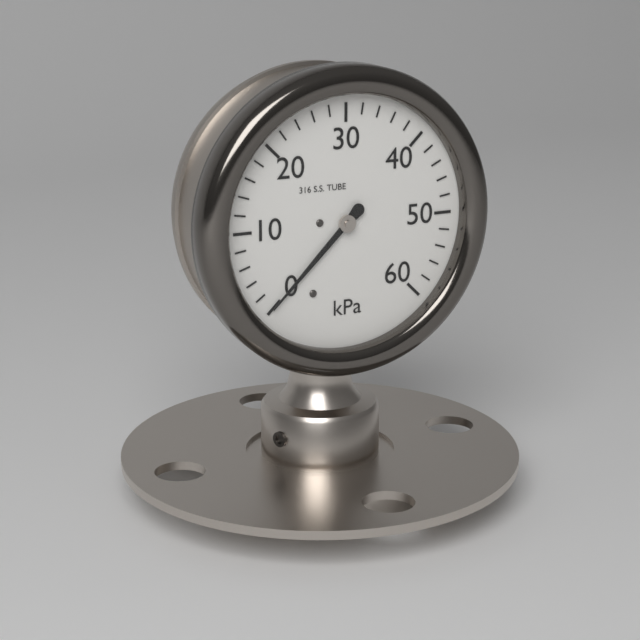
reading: 0 kPa
